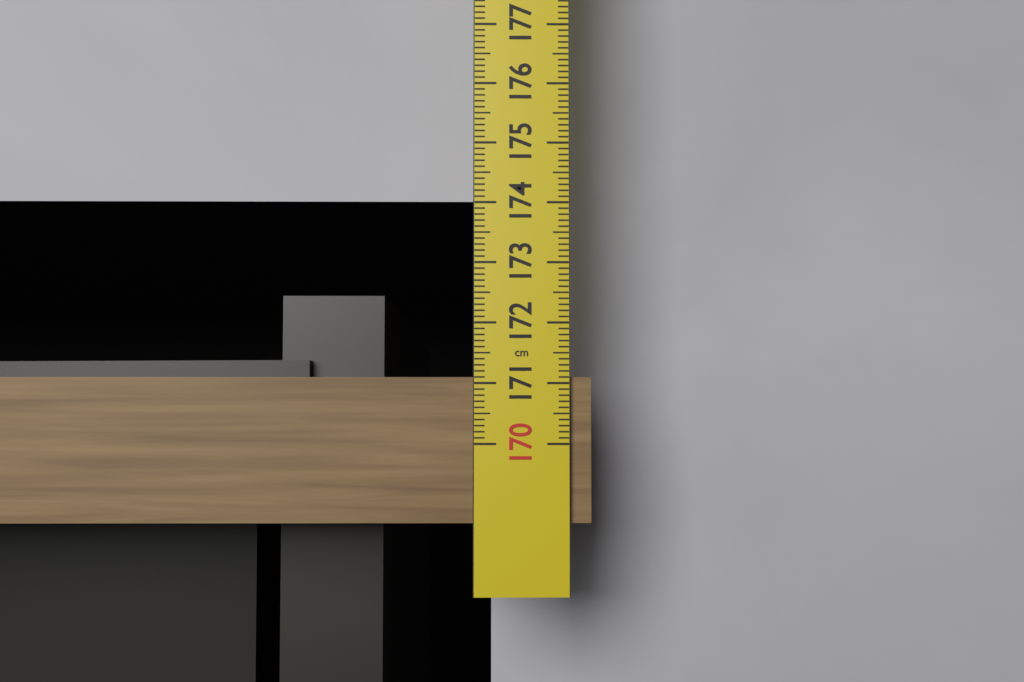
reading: 171.1 cm
